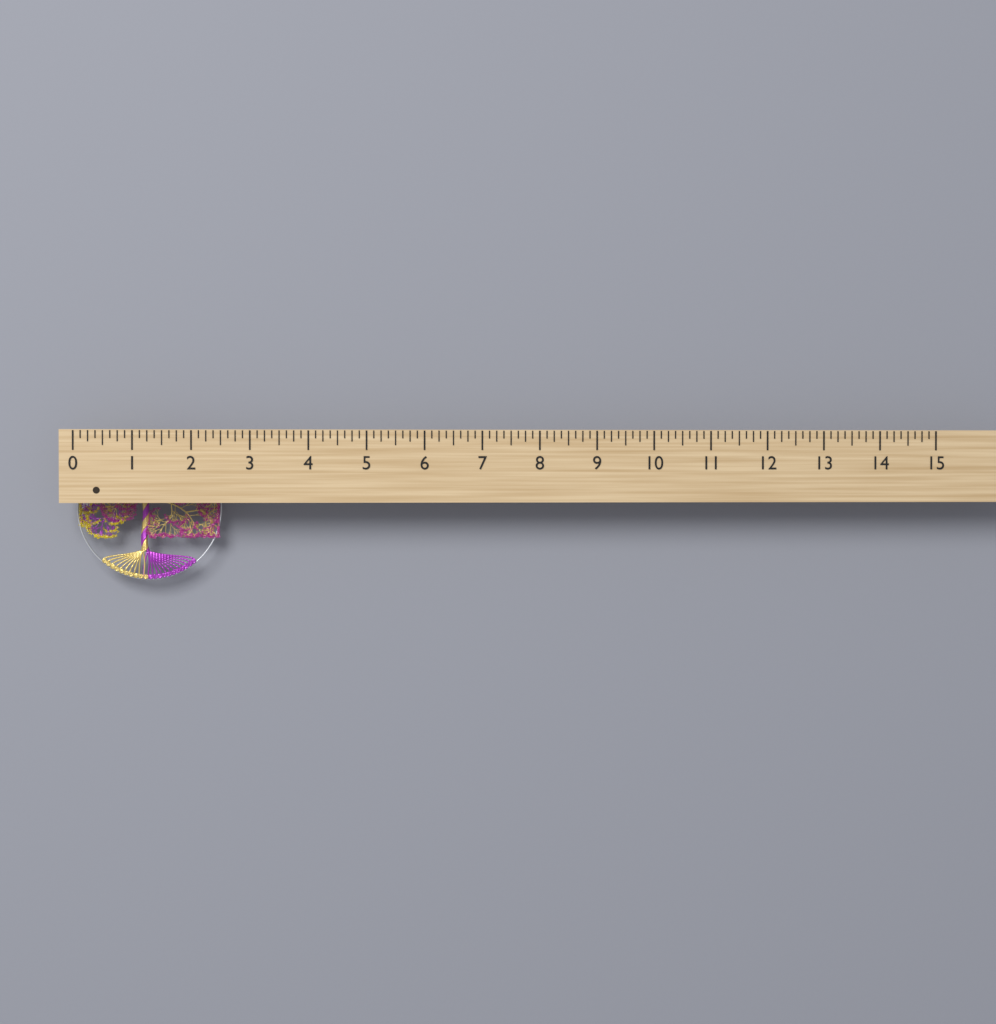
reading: 2.500 (no unit)
